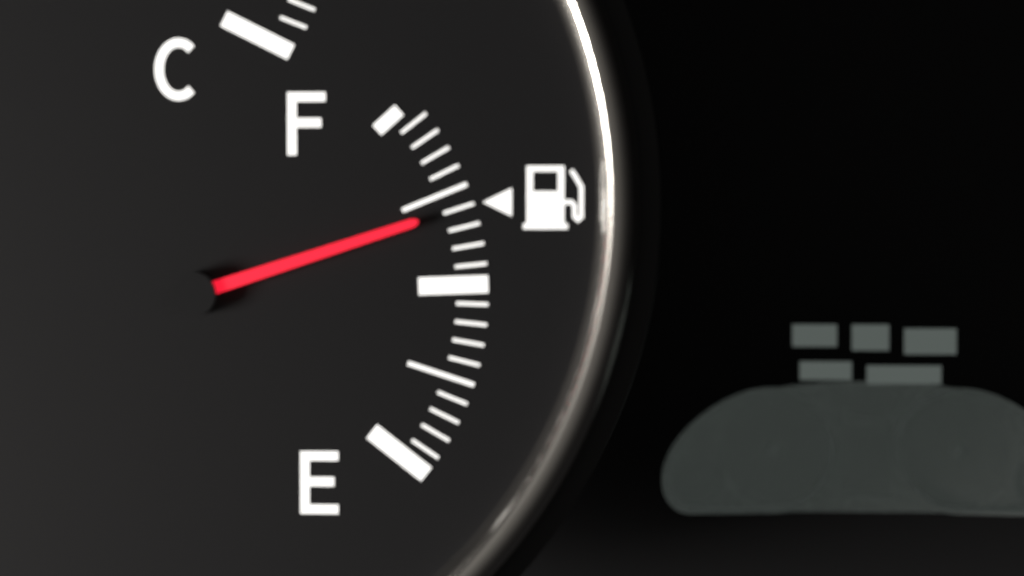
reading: 0.70 (no unit)
